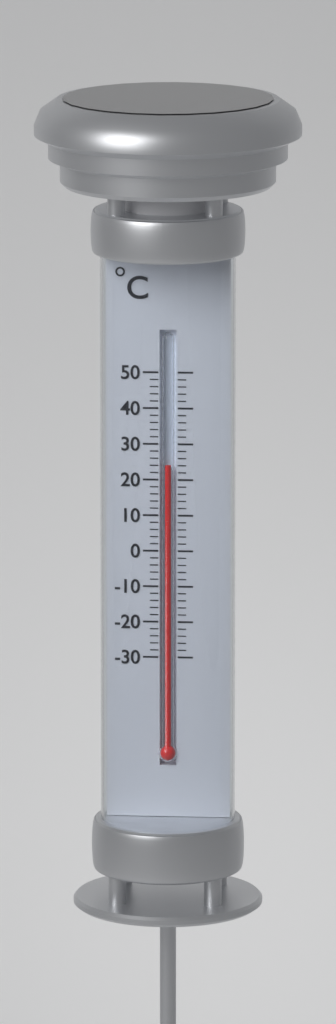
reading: 24 °C
